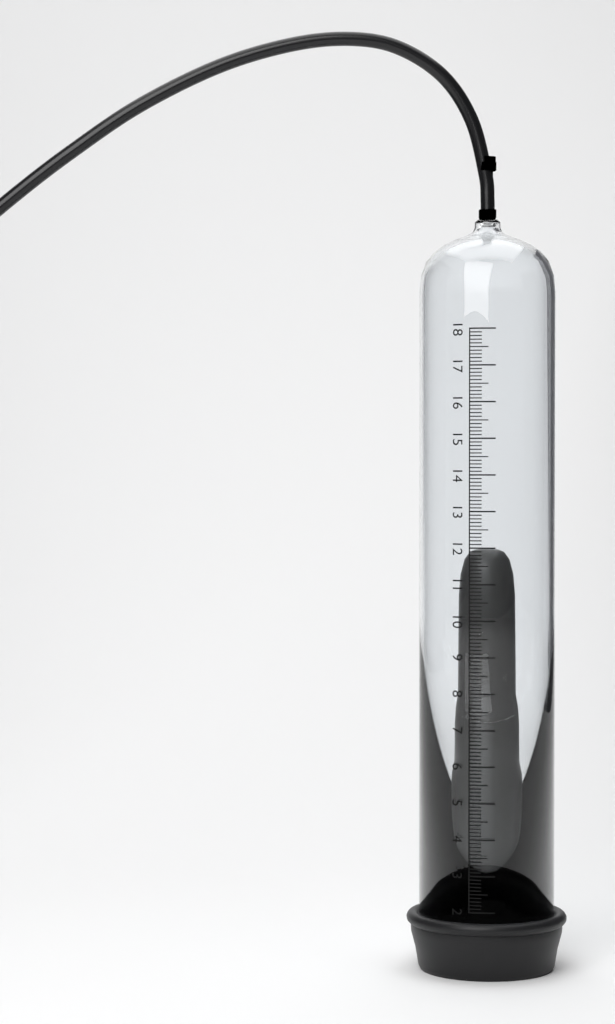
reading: 11.9 (no unit)
